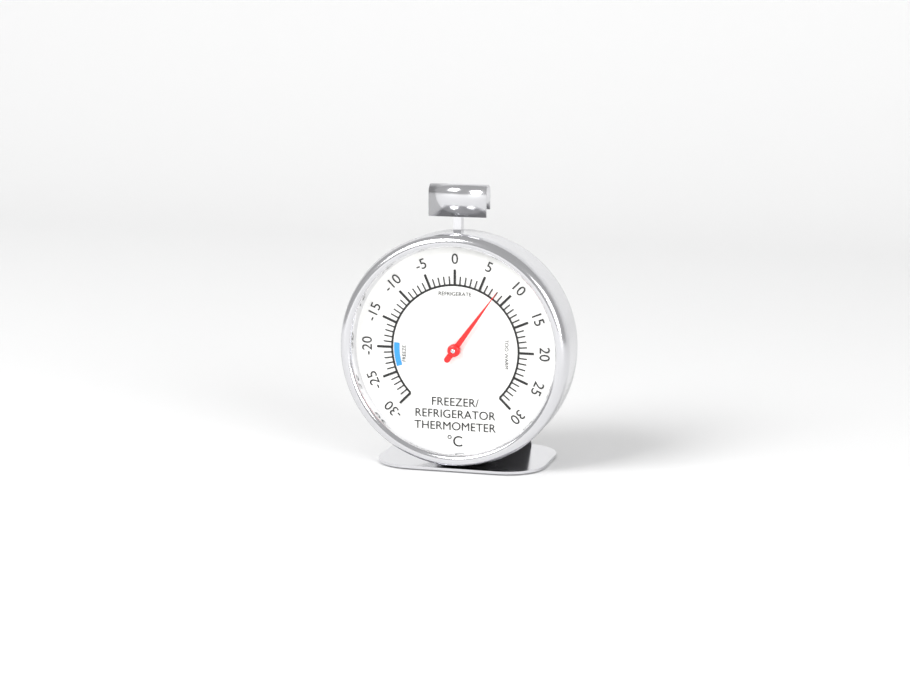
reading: 8 °C
